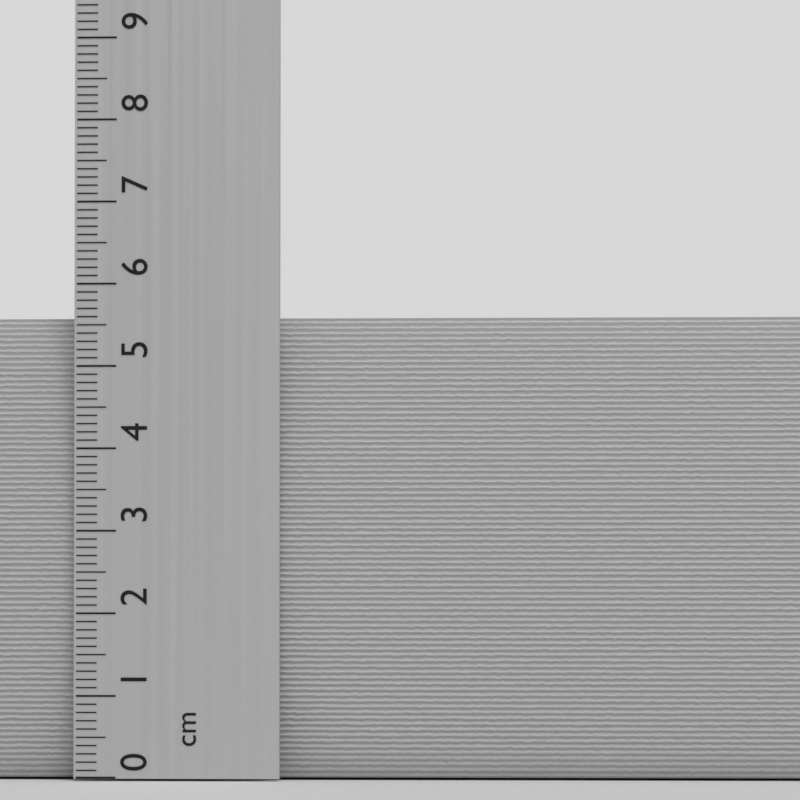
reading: 5.6 cm
